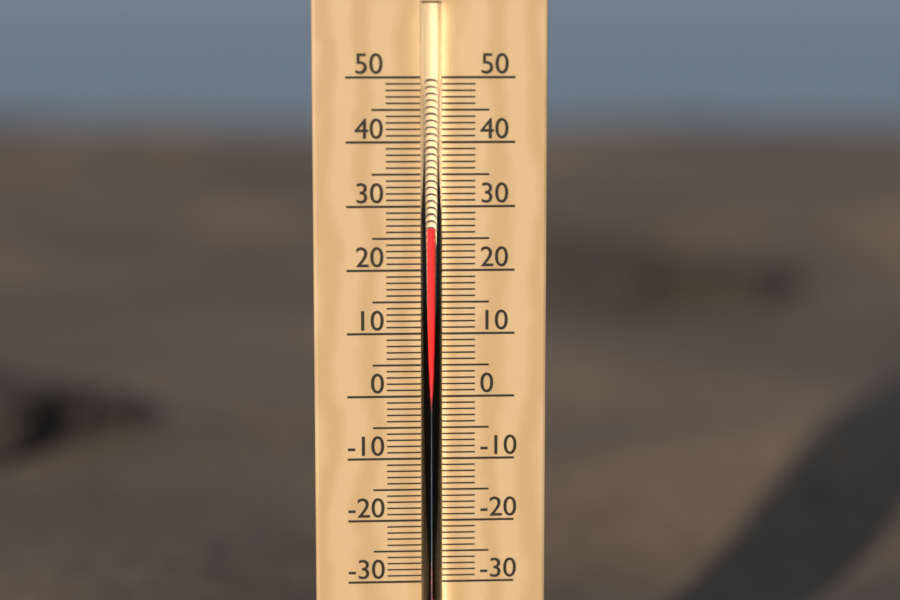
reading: 27 °C
